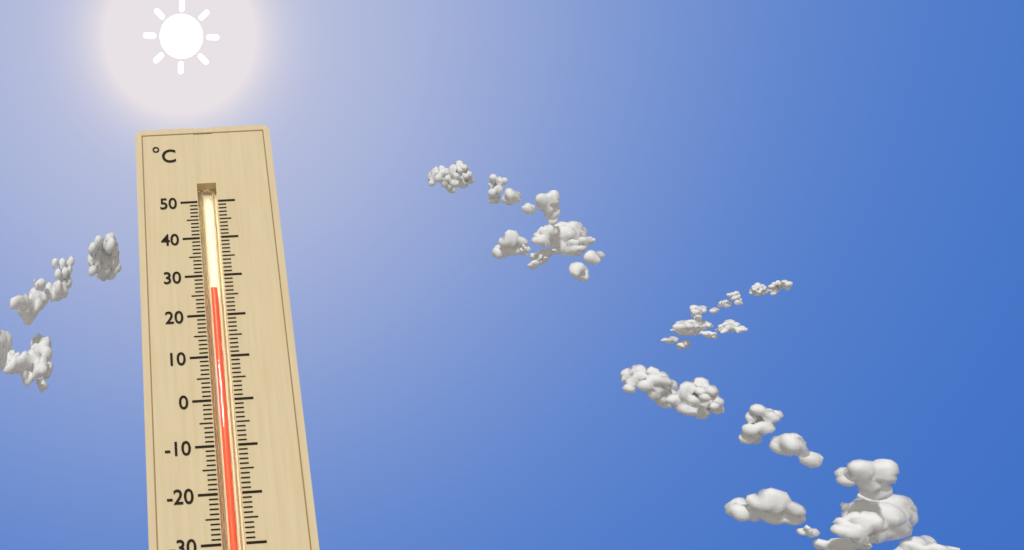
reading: 27 °C
